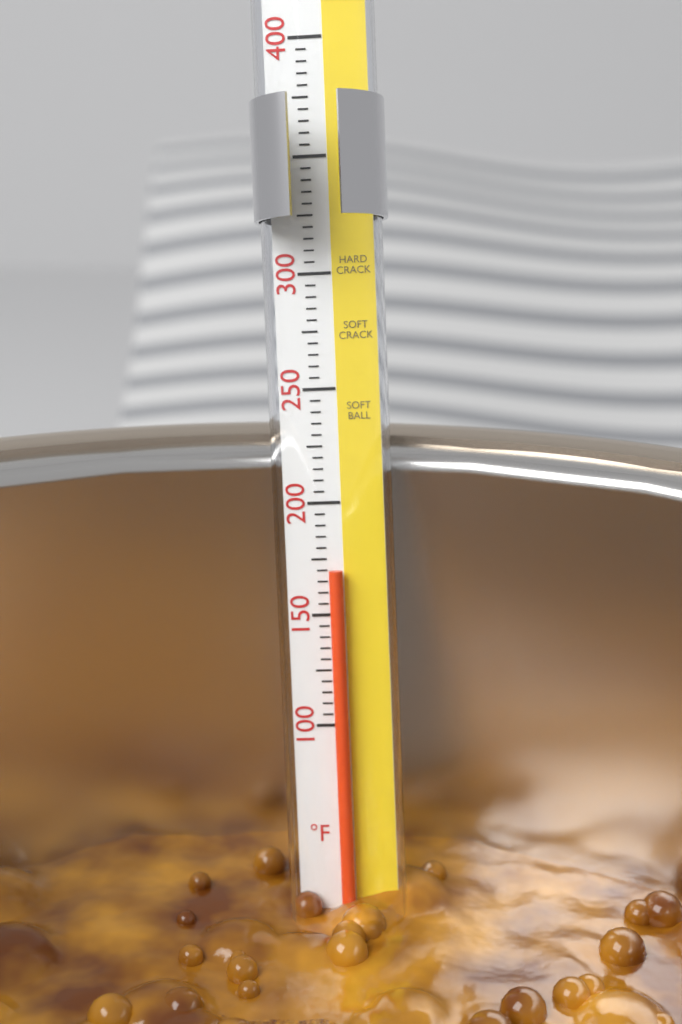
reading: 170 °F
